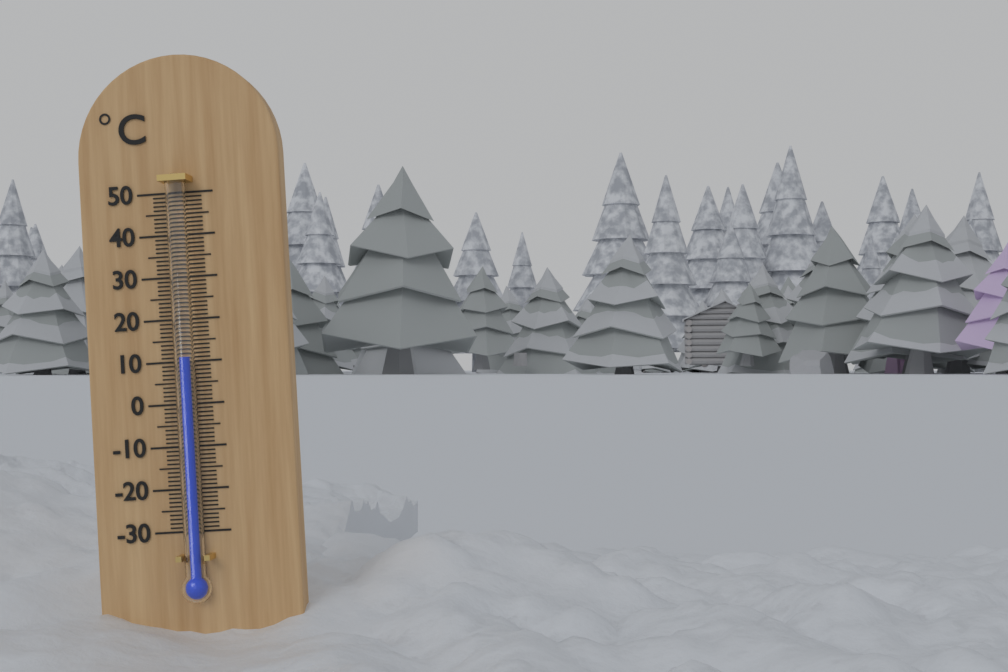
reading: 11 °C
